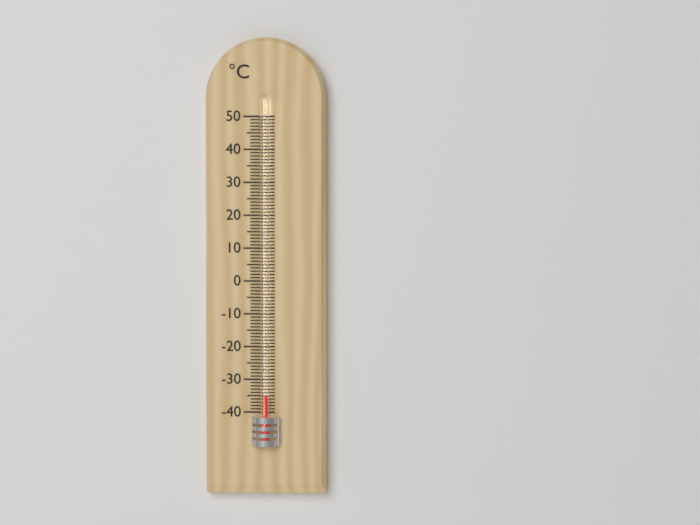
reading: -35 °C
